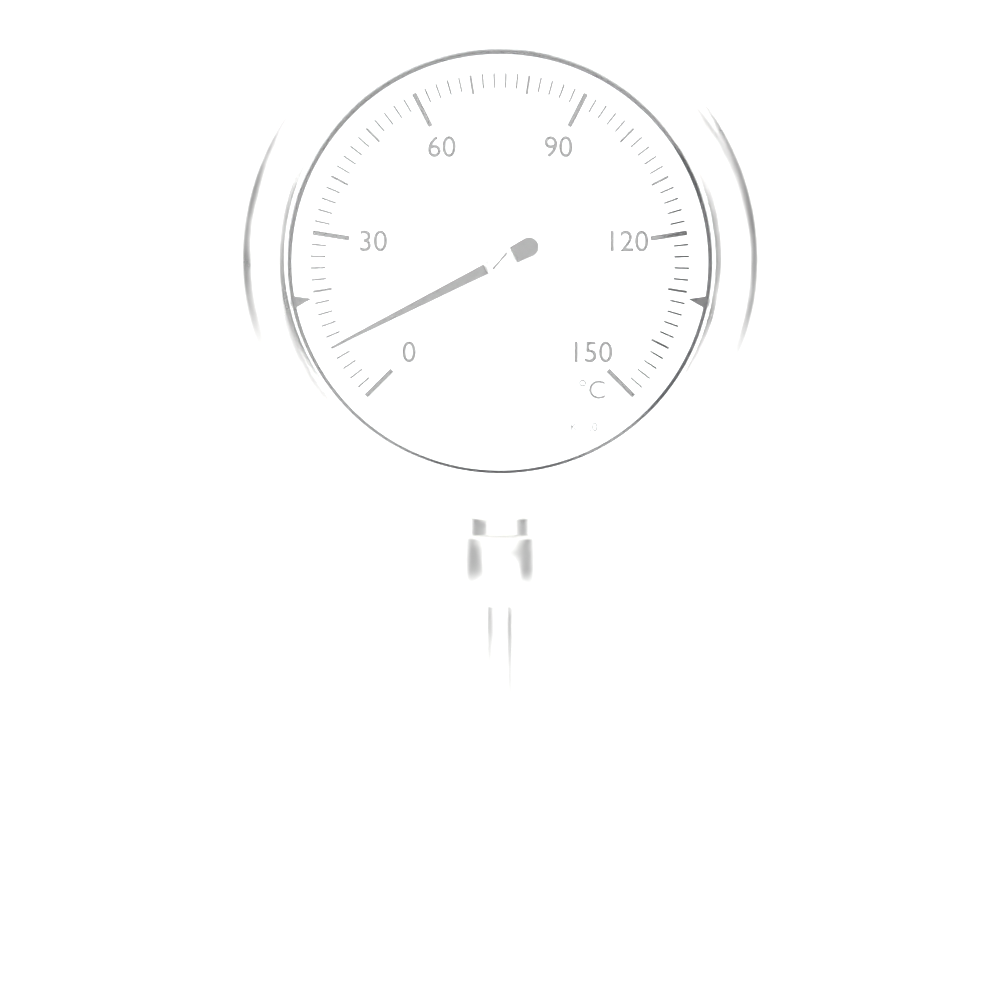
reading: 10 °C
